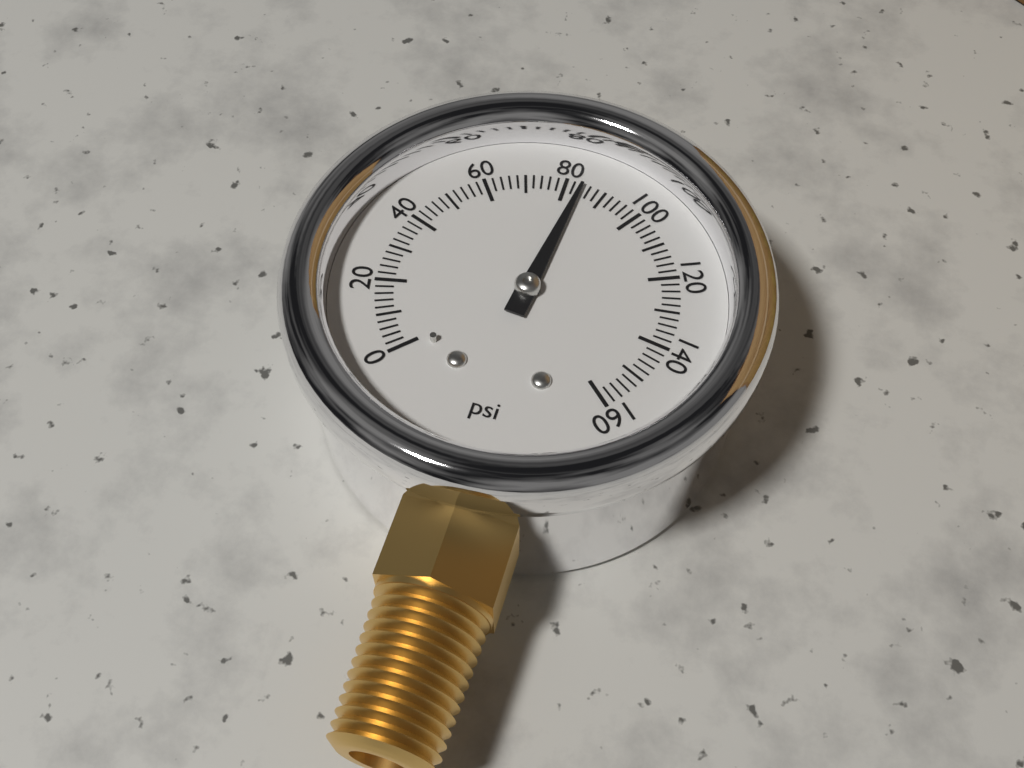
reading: 84 psi
